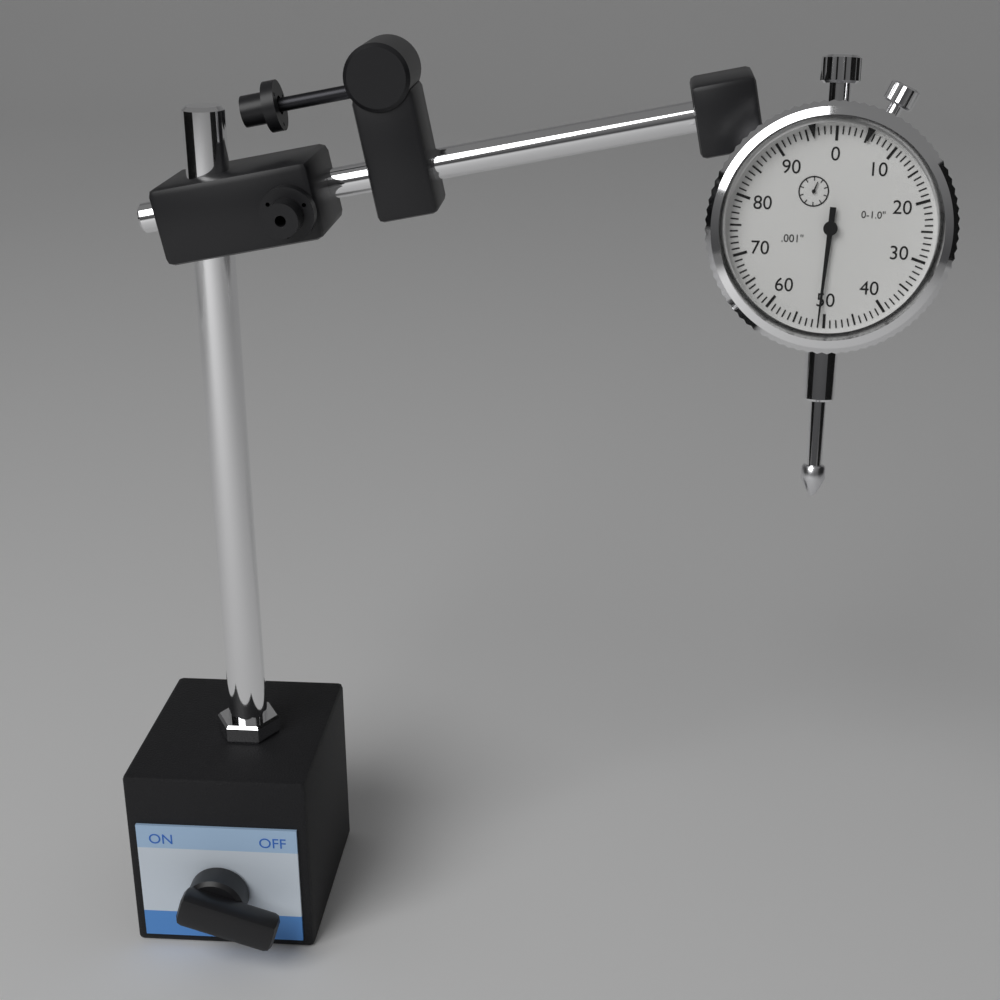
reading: 0.051 in
